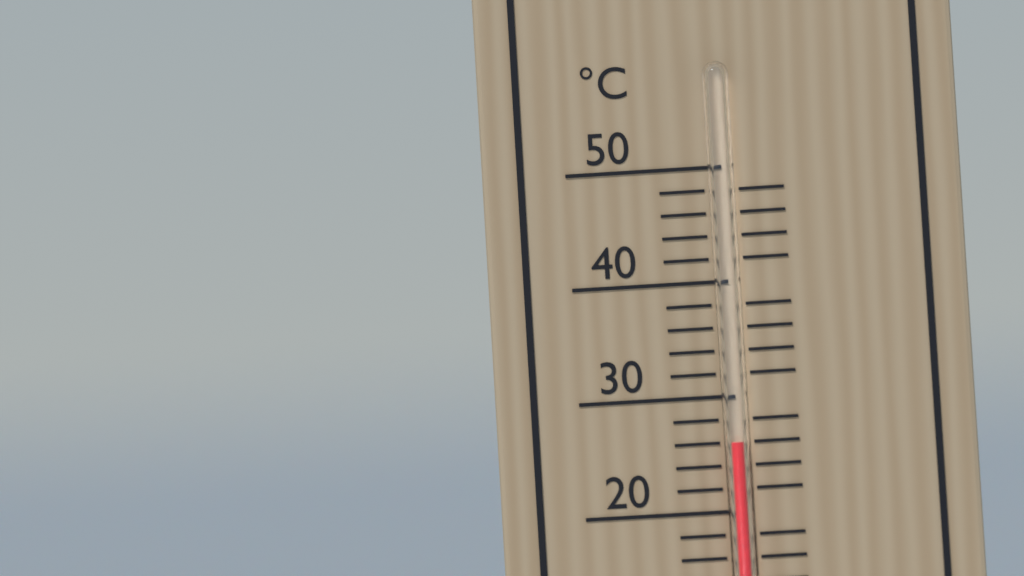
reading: 26 °C
